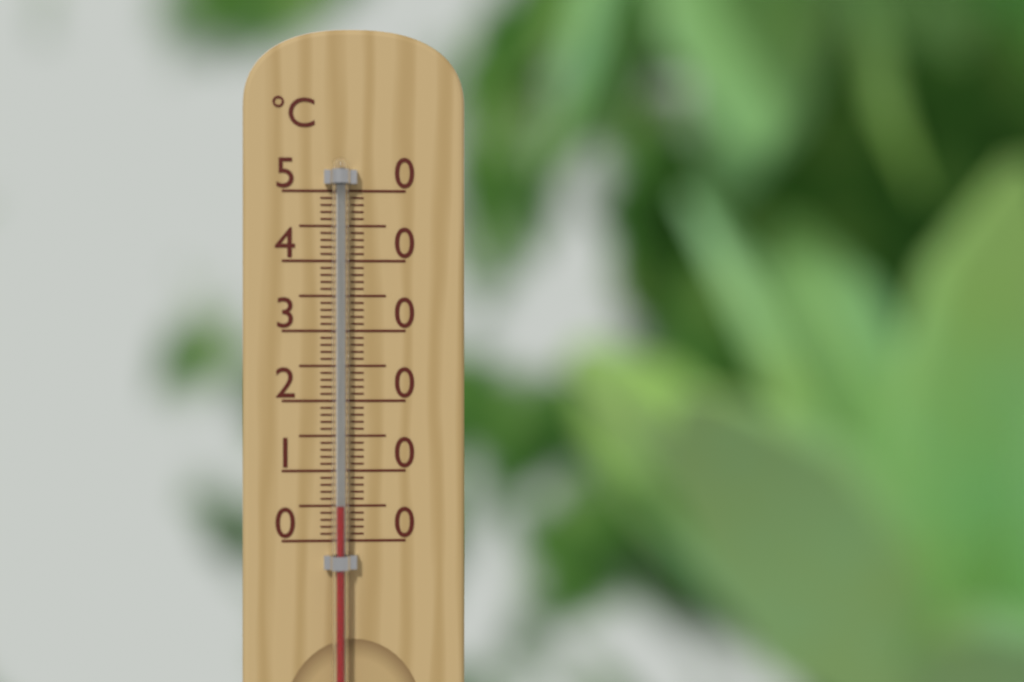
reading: 5 °C
